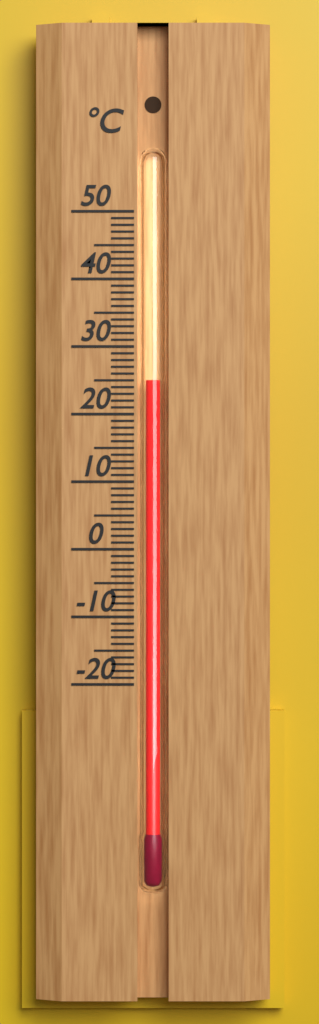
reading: 25 °C
